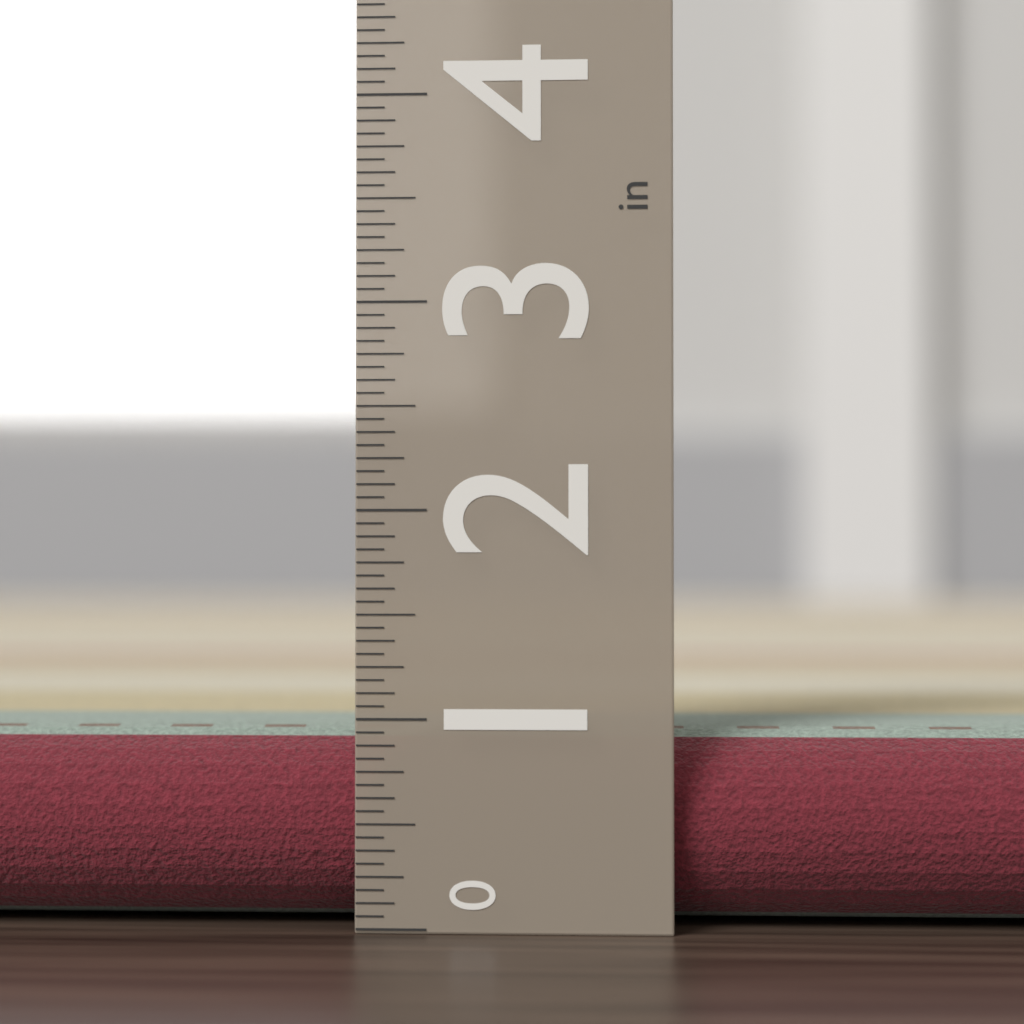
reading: 0.9375 in
